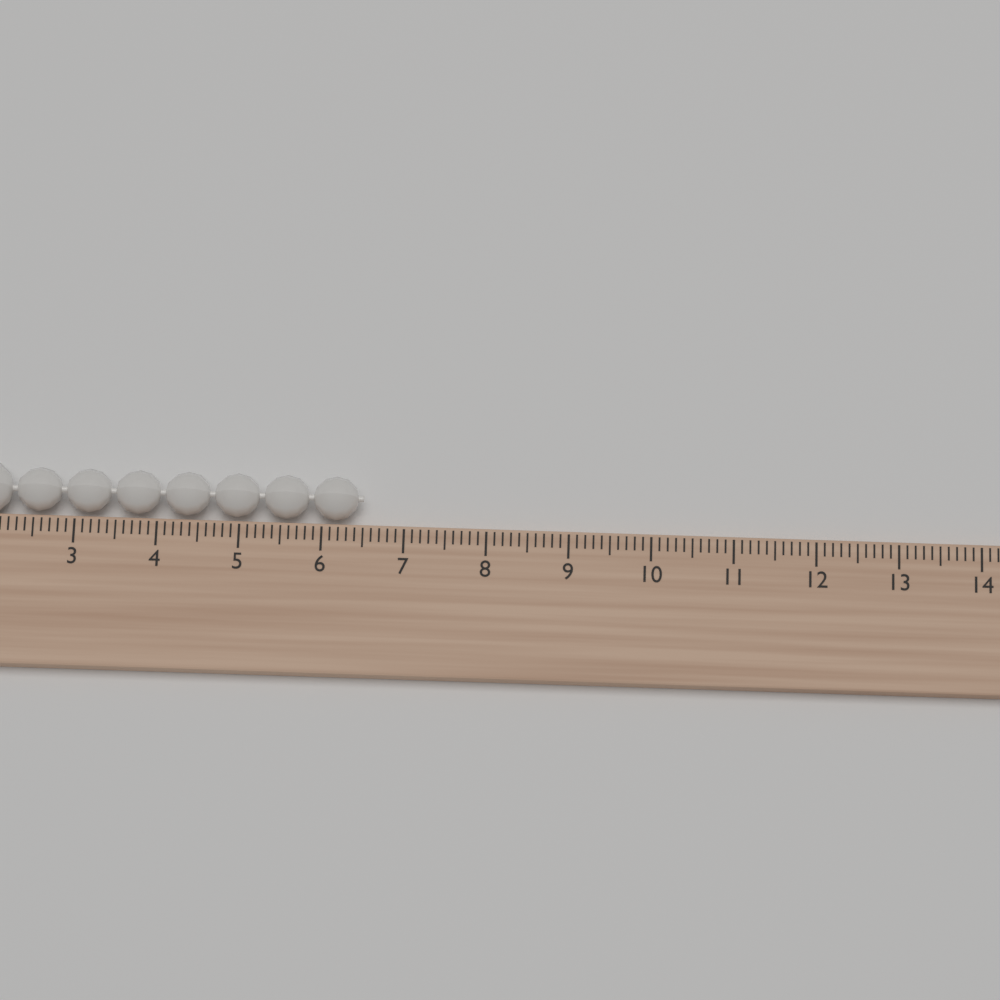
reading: 6.5 (no unit)
